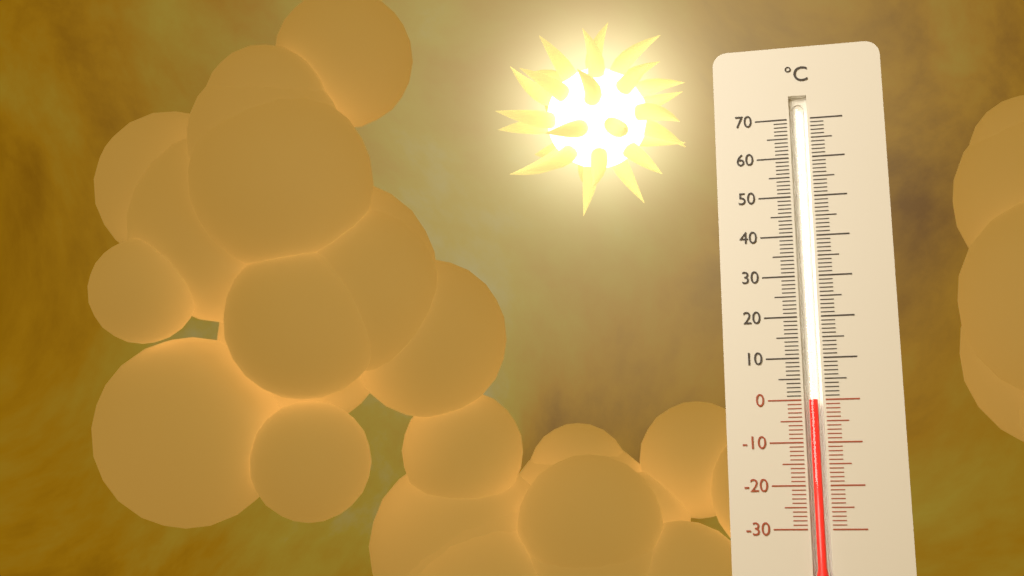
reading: 0 °C
